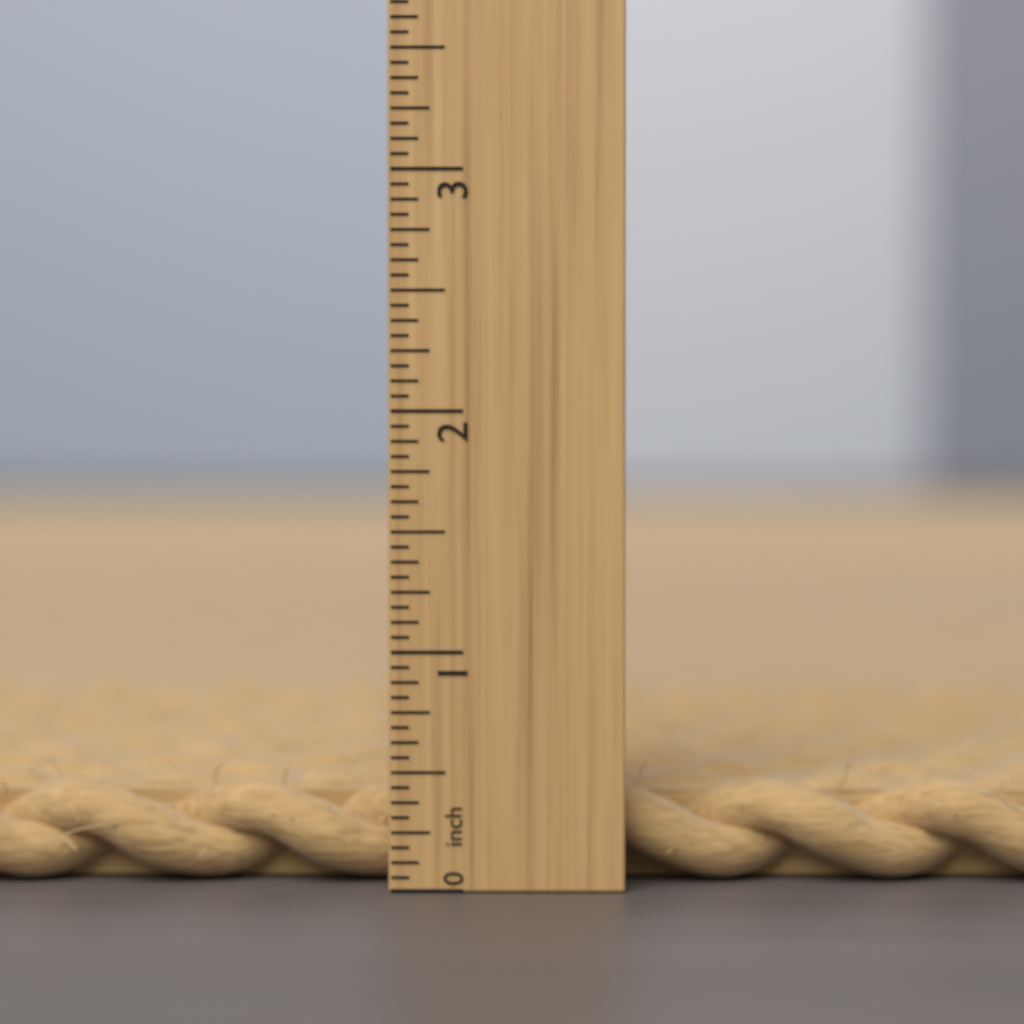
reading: 0.4375 inch
